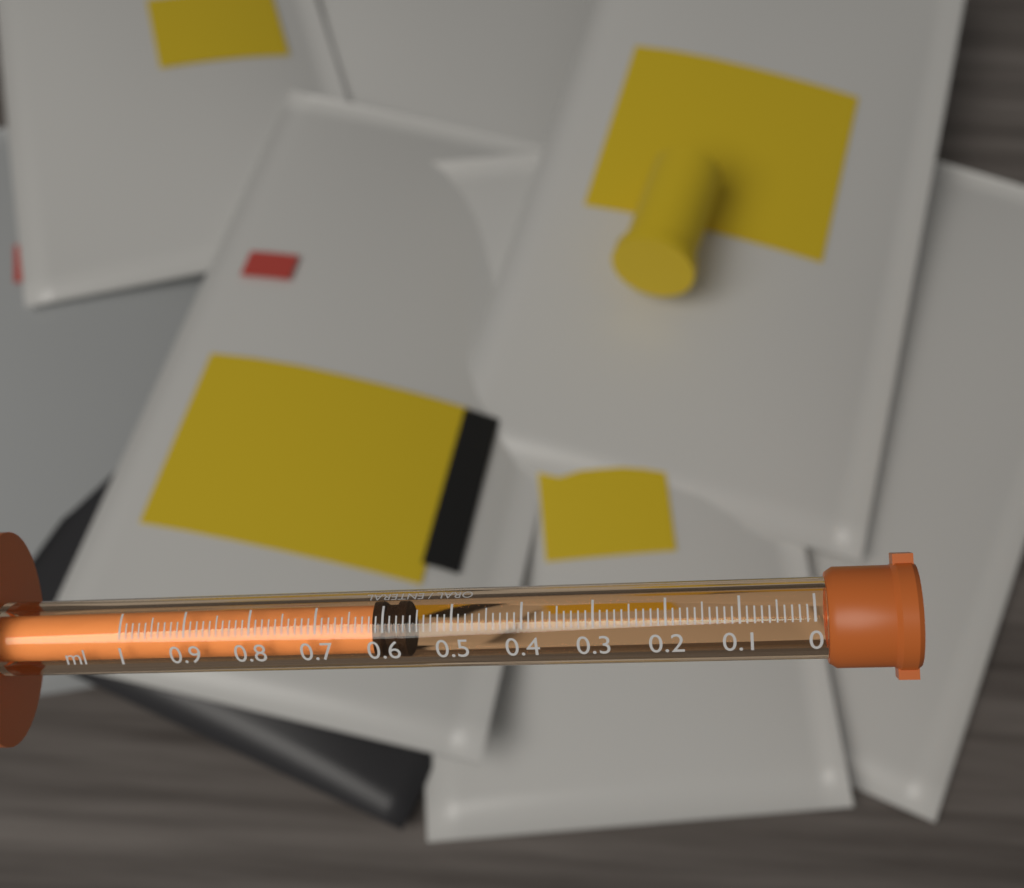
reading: 0.57 ml
